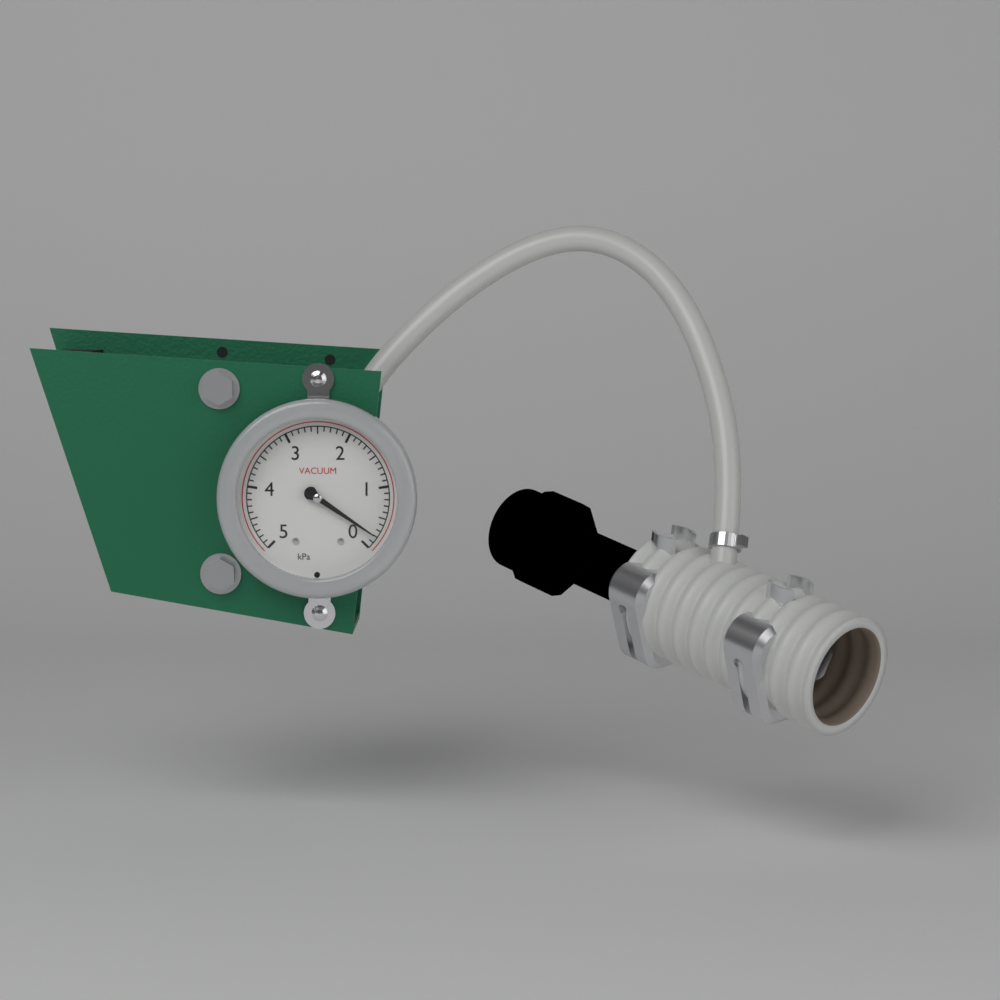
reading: 0.2 kPa
